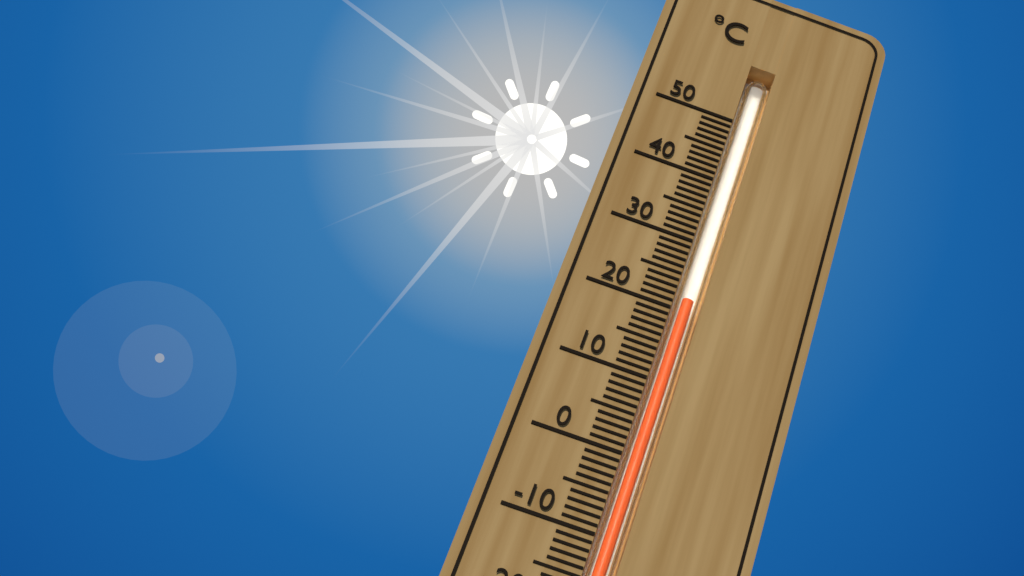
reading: 22 °C
